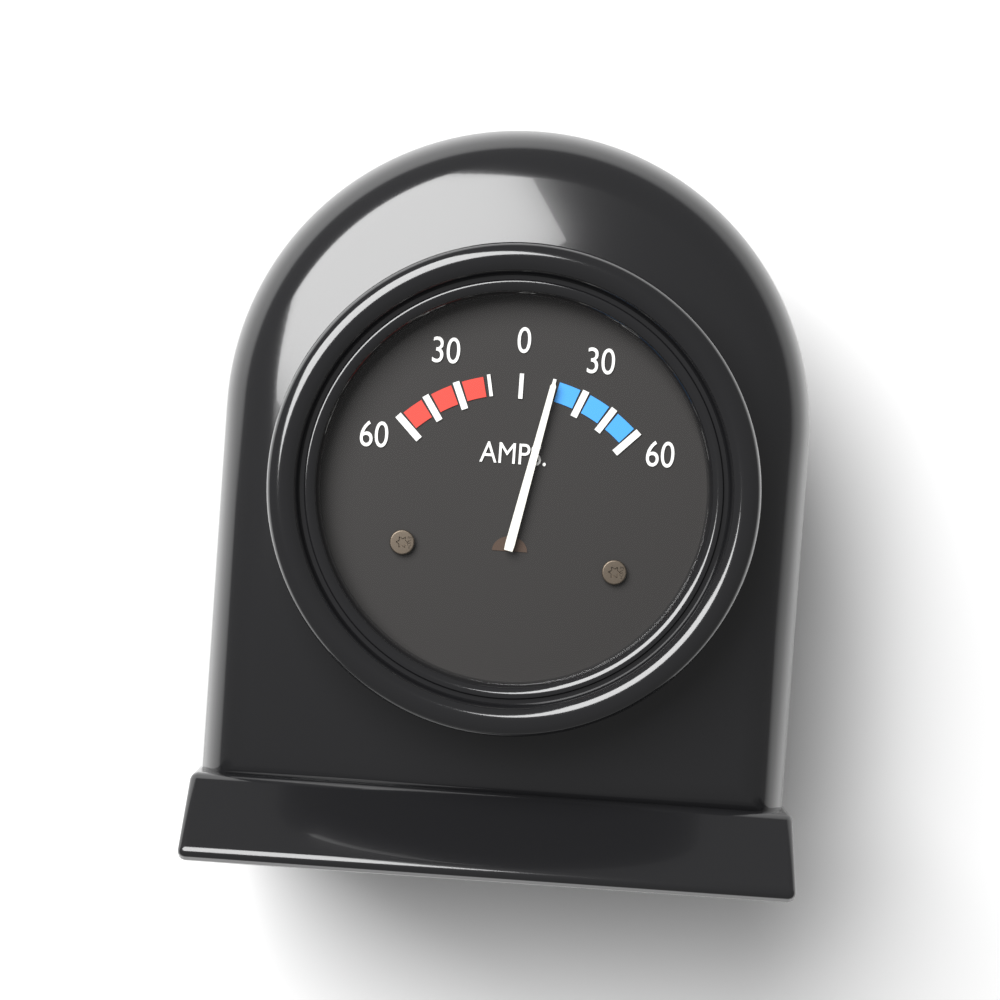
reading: 15 A
